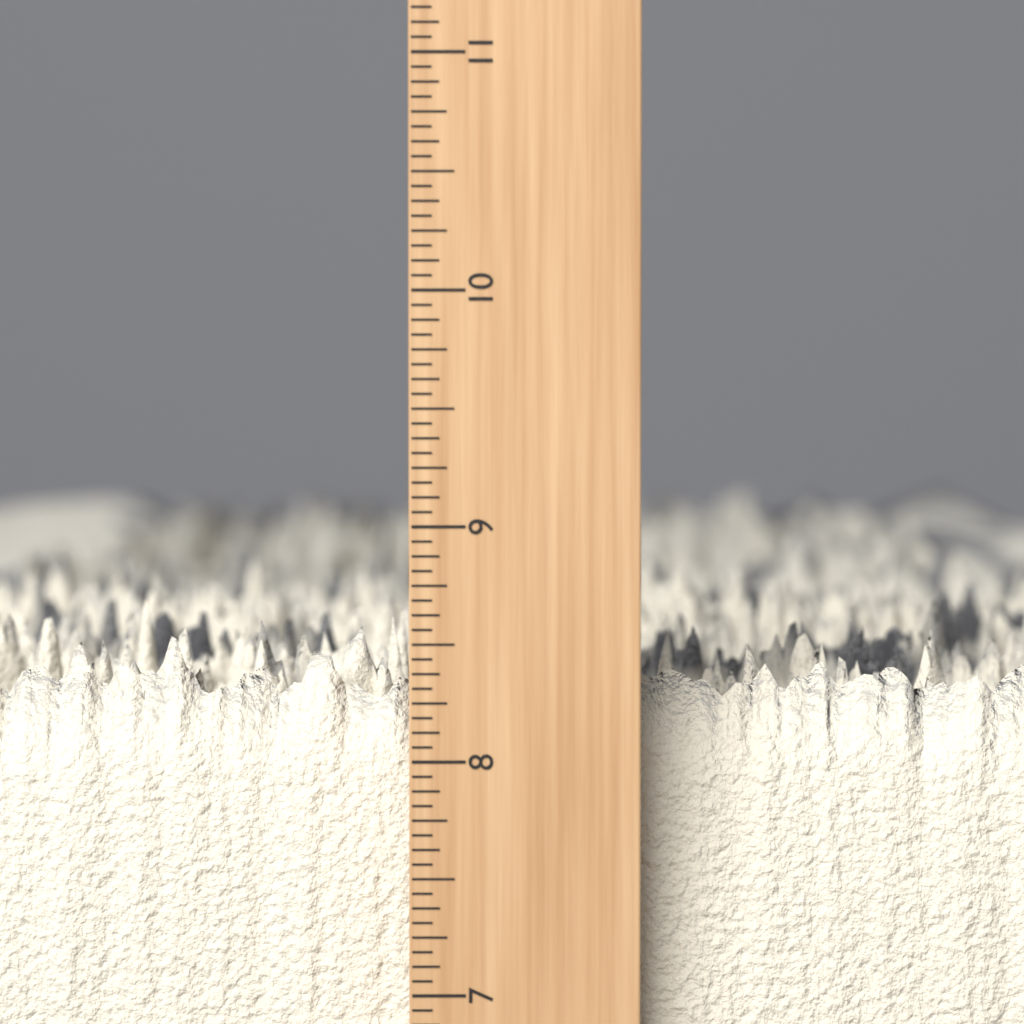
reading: 8.5625 inch
